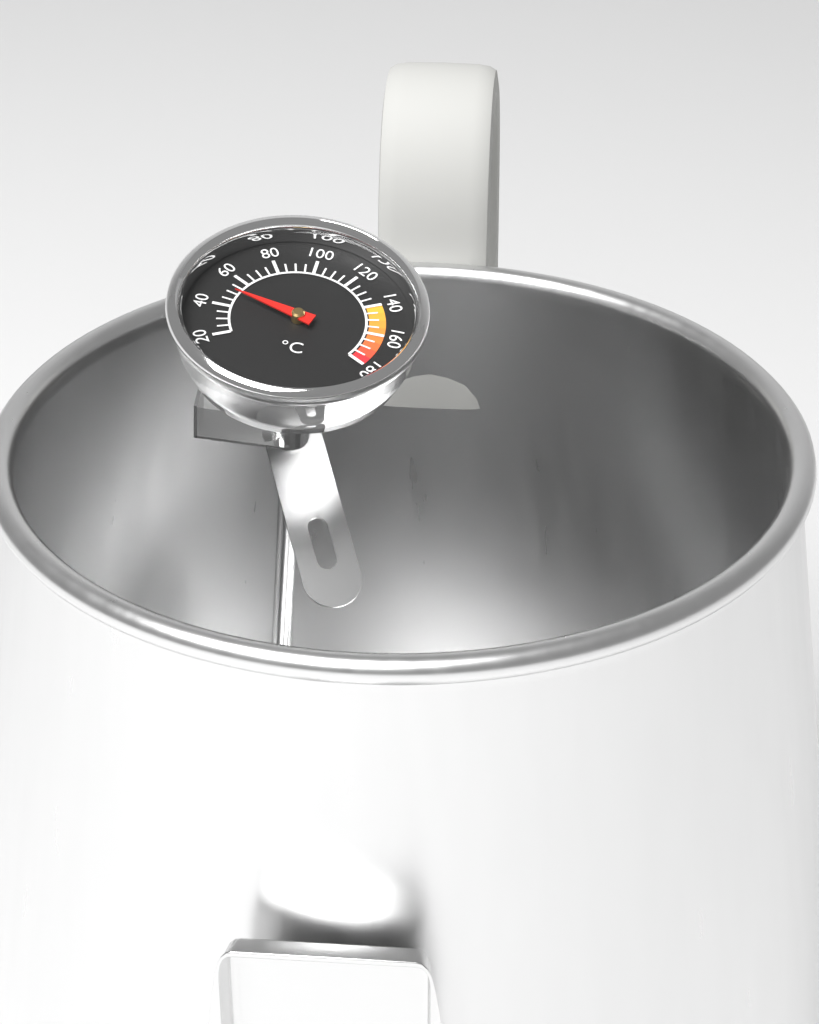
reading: 50 °C
